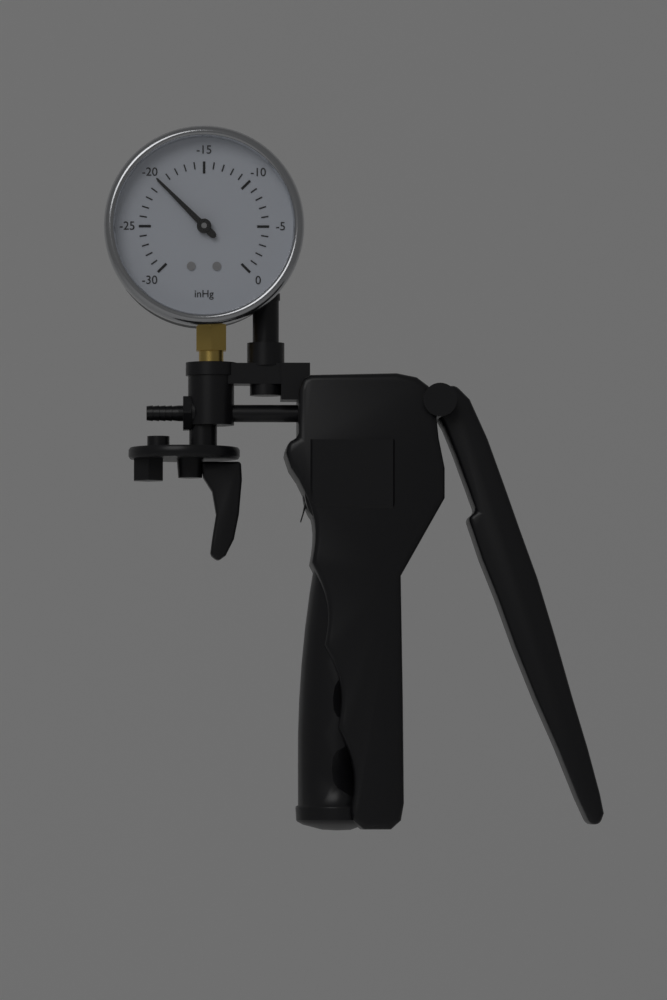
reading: -20 inHg
